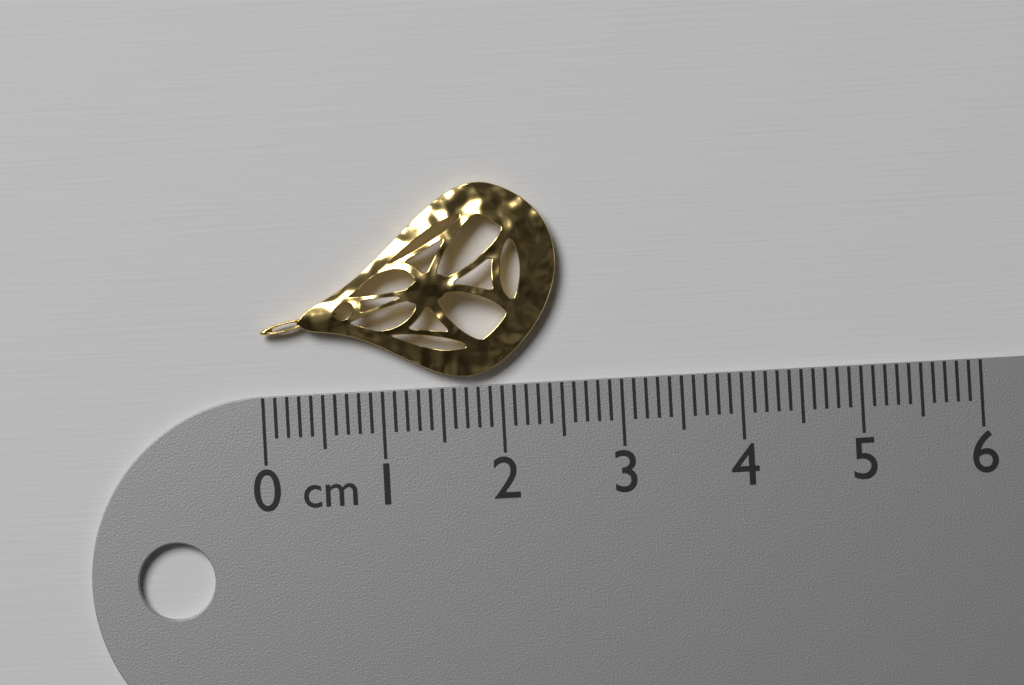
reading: 2.5 cm
